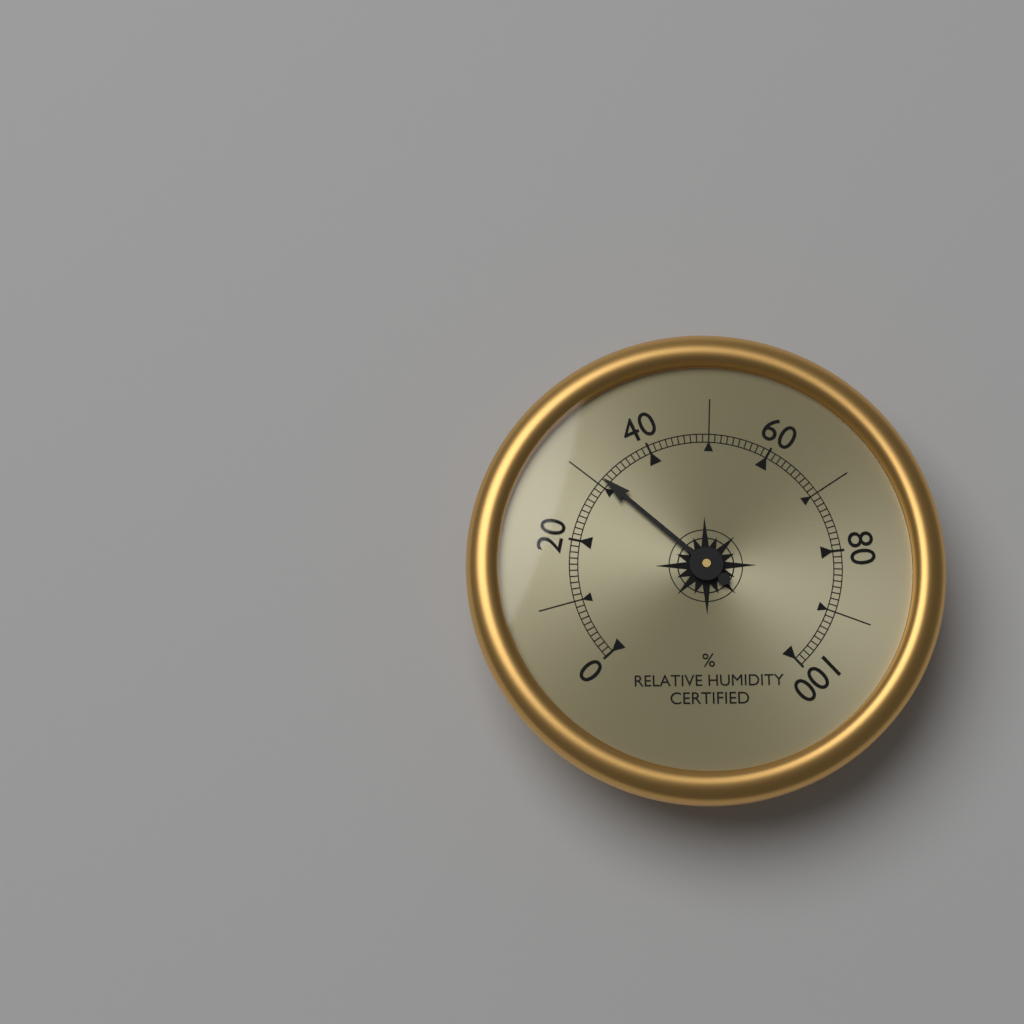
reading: 31 %
